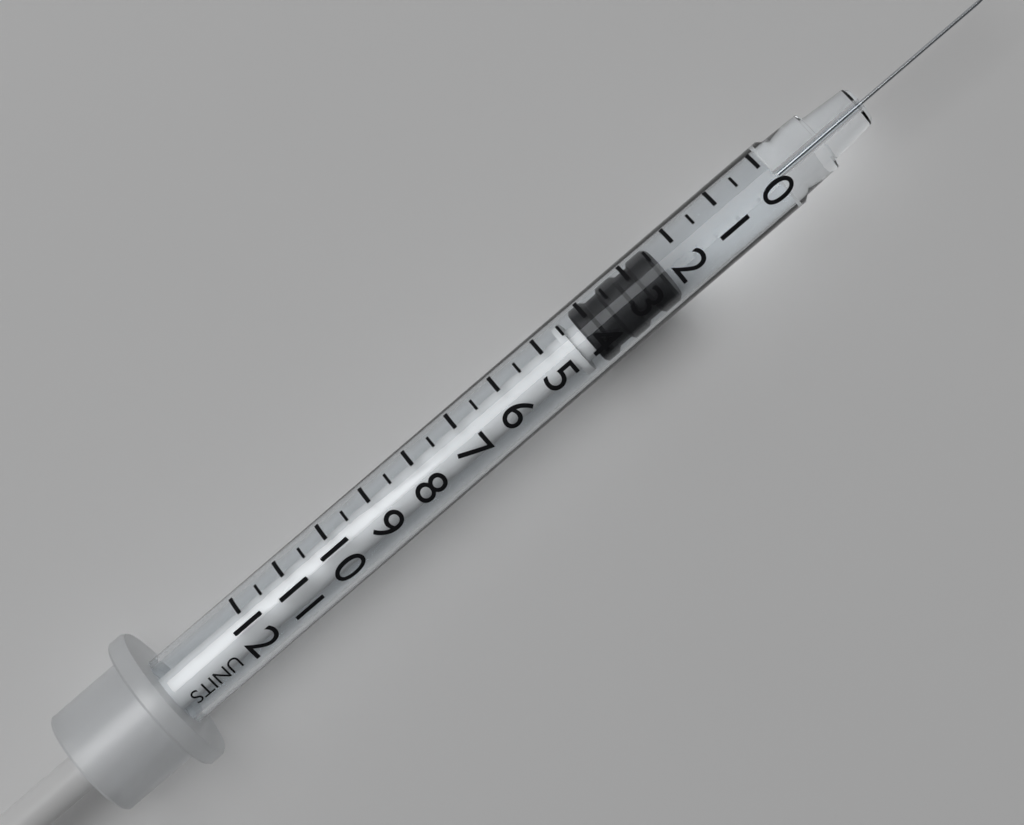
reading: 2.5 units
